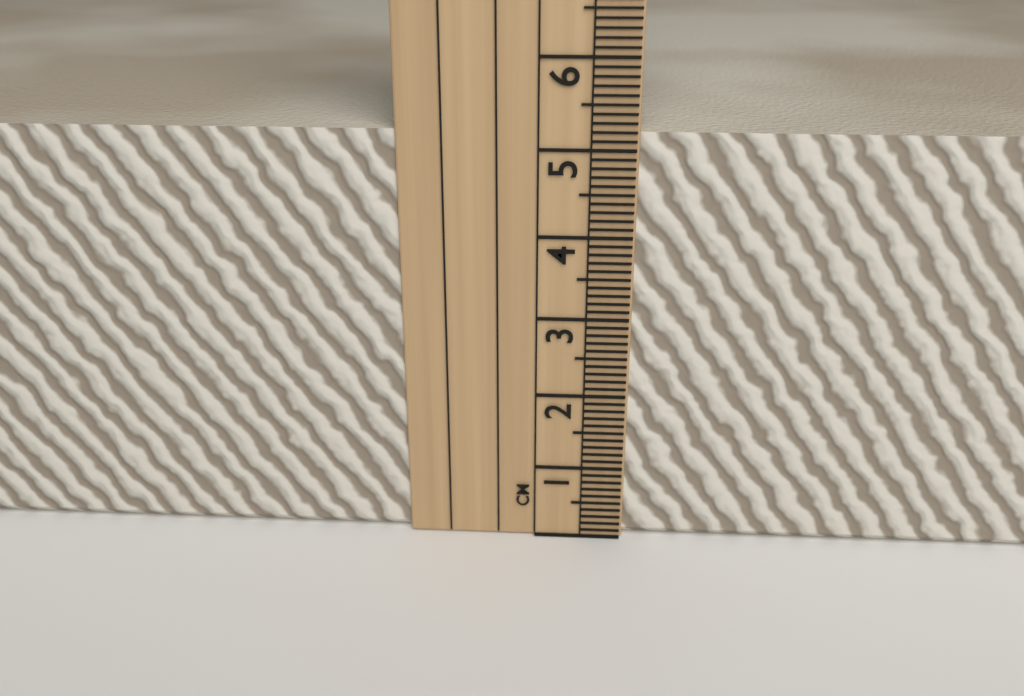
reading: 5.2 cm
